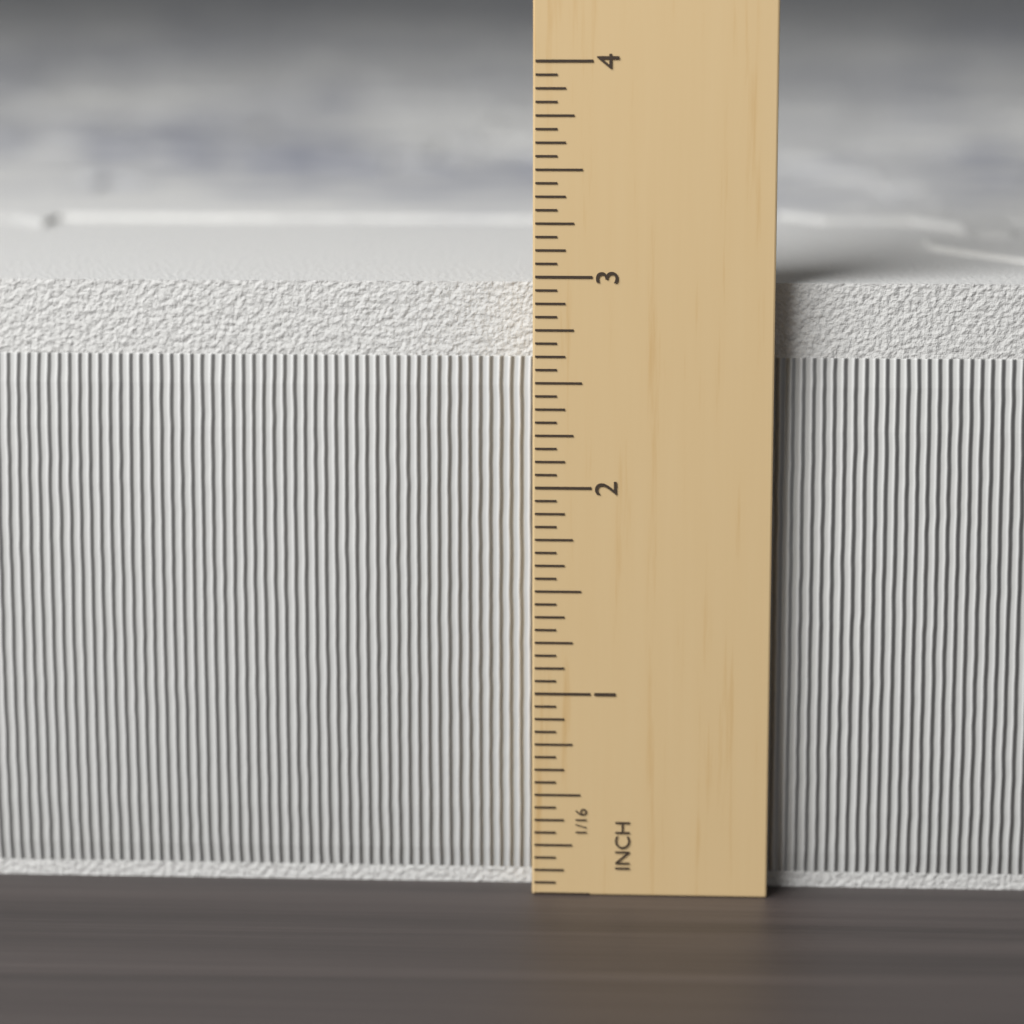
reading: 3.0000 in
